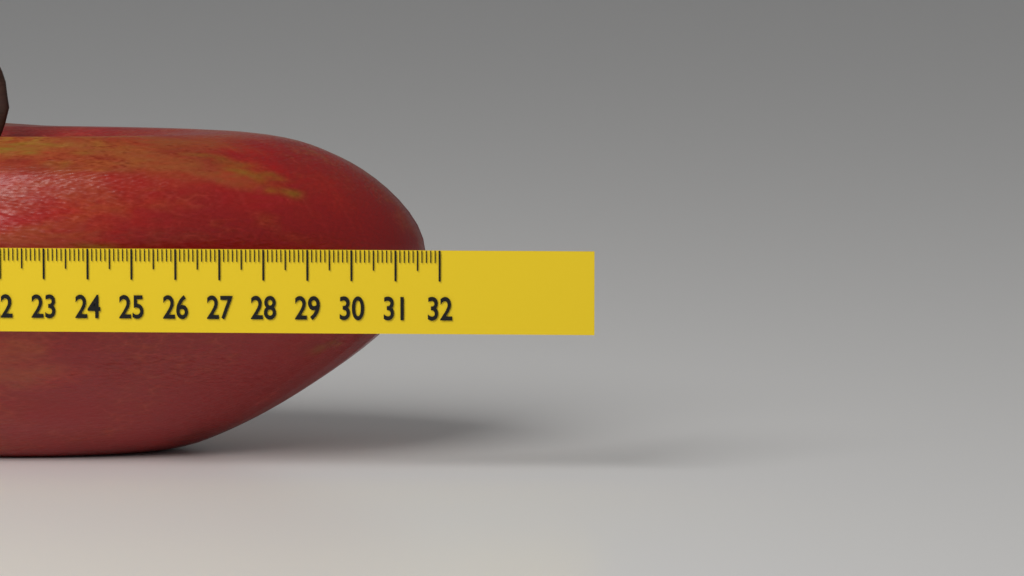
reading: 31.4 (no unit)
